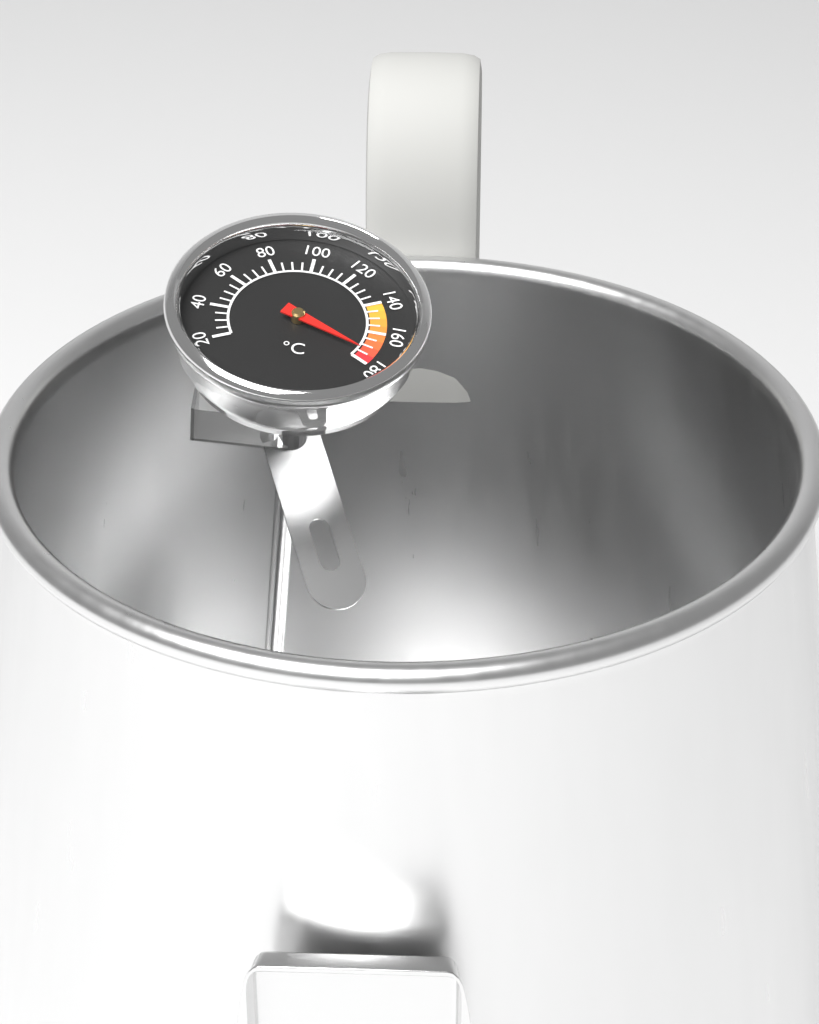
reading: 175 °C
